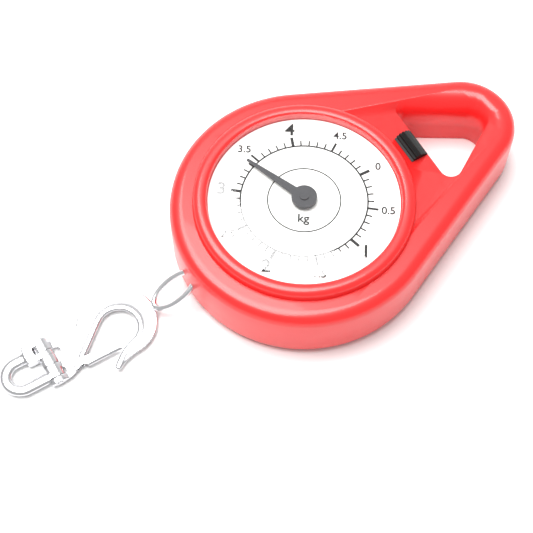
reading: 3.4 kg
